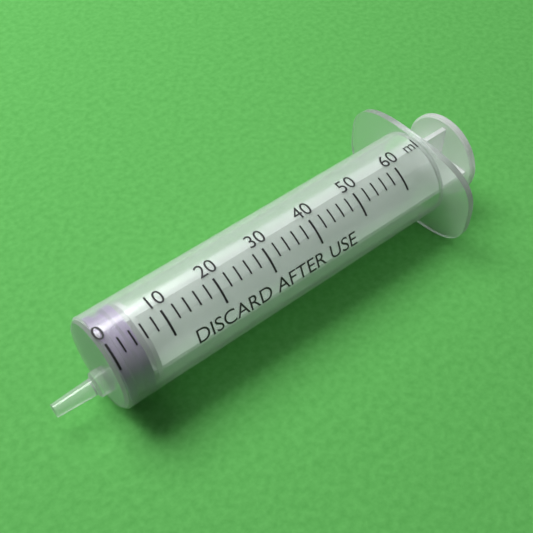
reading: 0 ml
